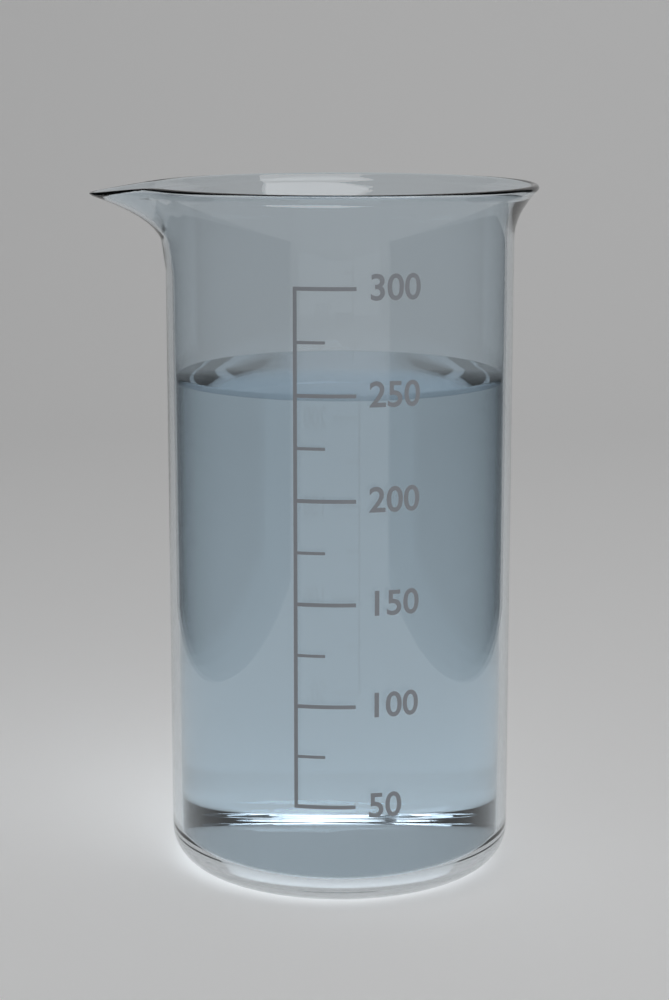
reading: 250 (no unit)
